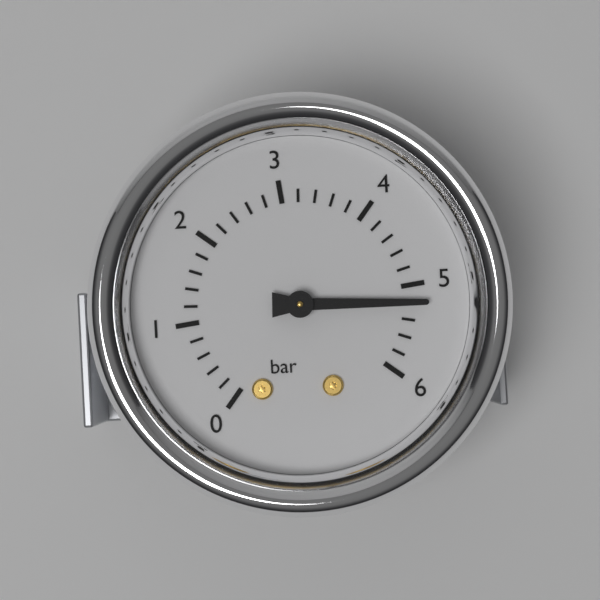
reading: 5.2 bar
